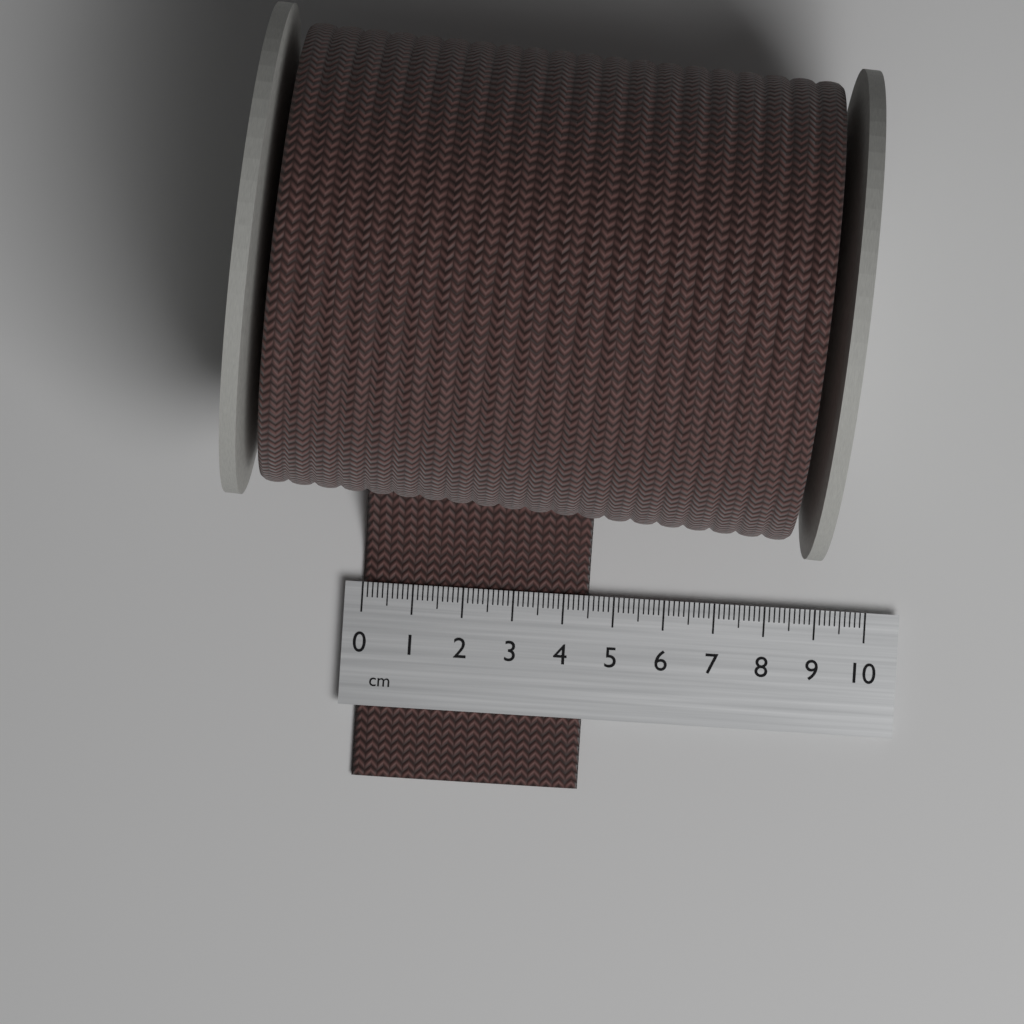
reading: 4.5 cm
